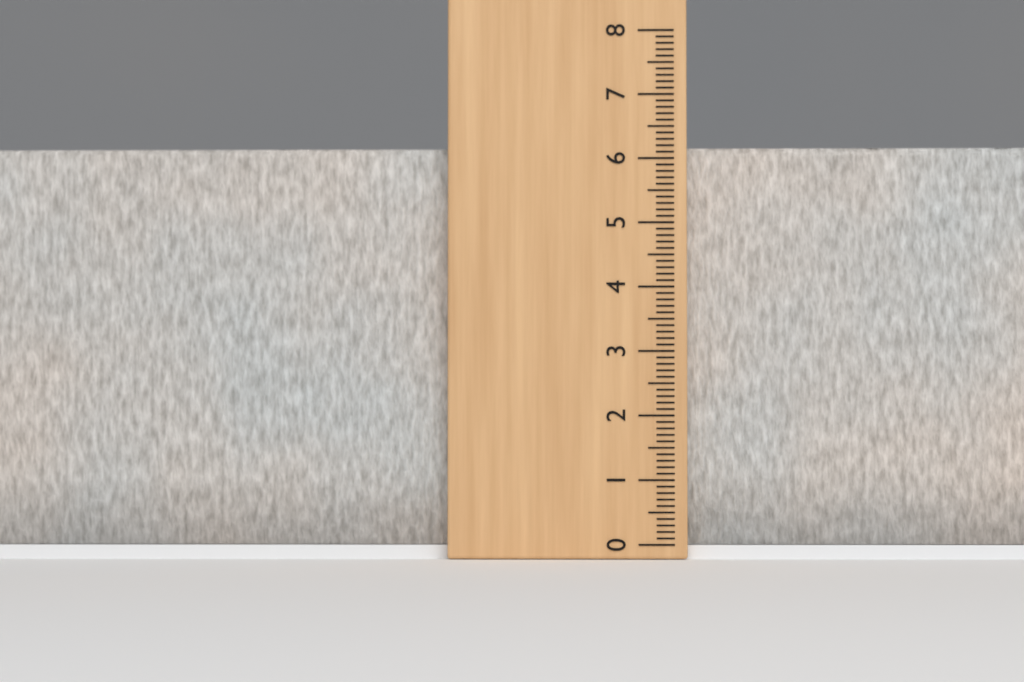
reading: 6.2 (no unit)
